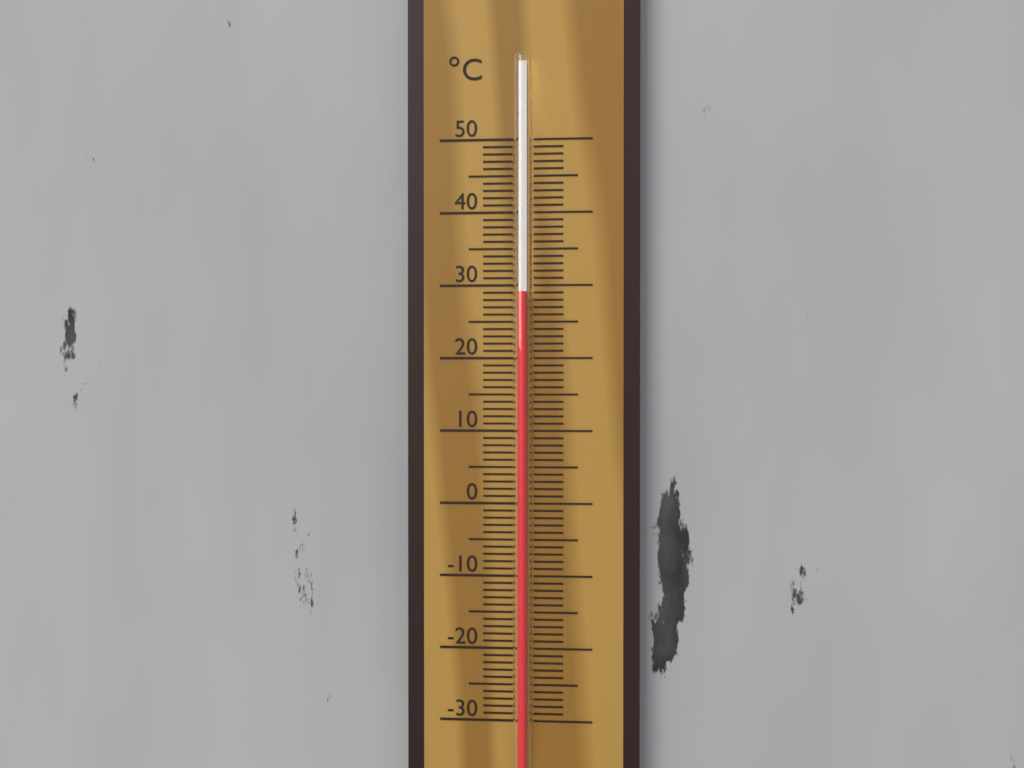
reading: 29 °C
